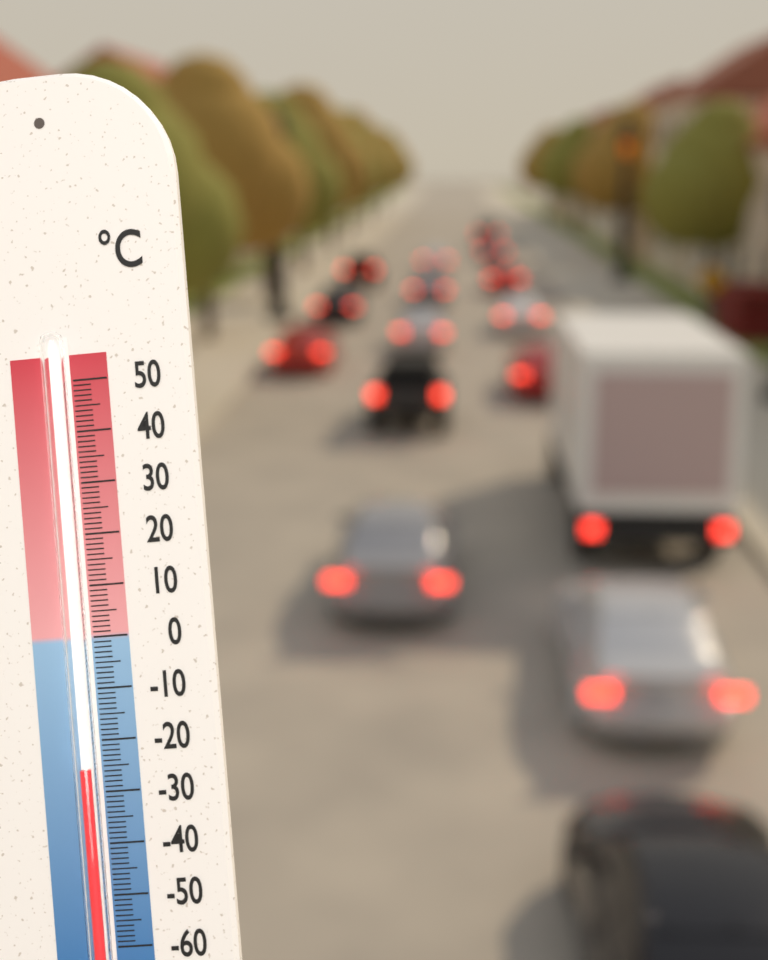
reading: -25 °C
